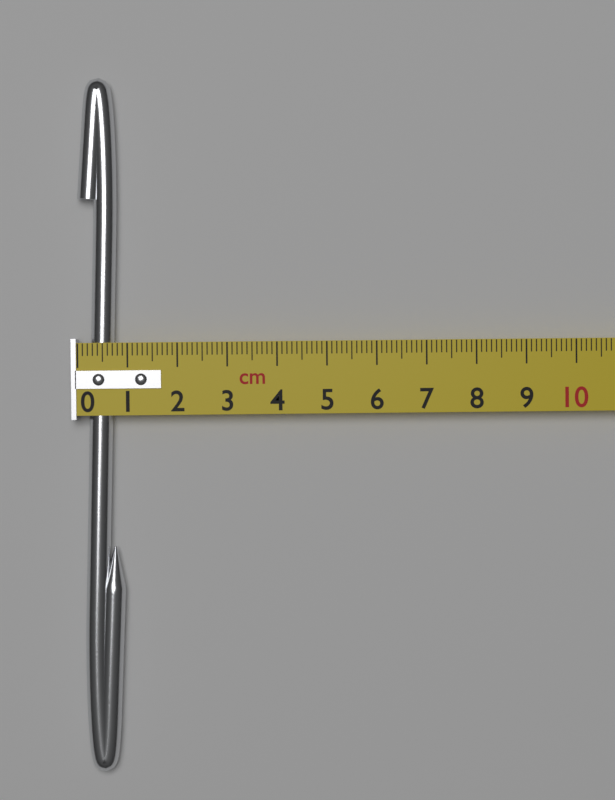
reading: 0.9 cm
